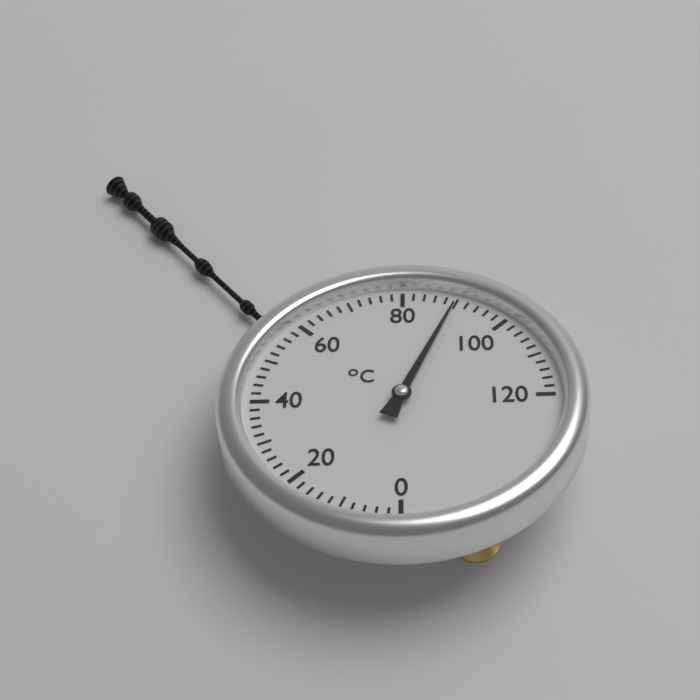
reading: 90 °C
